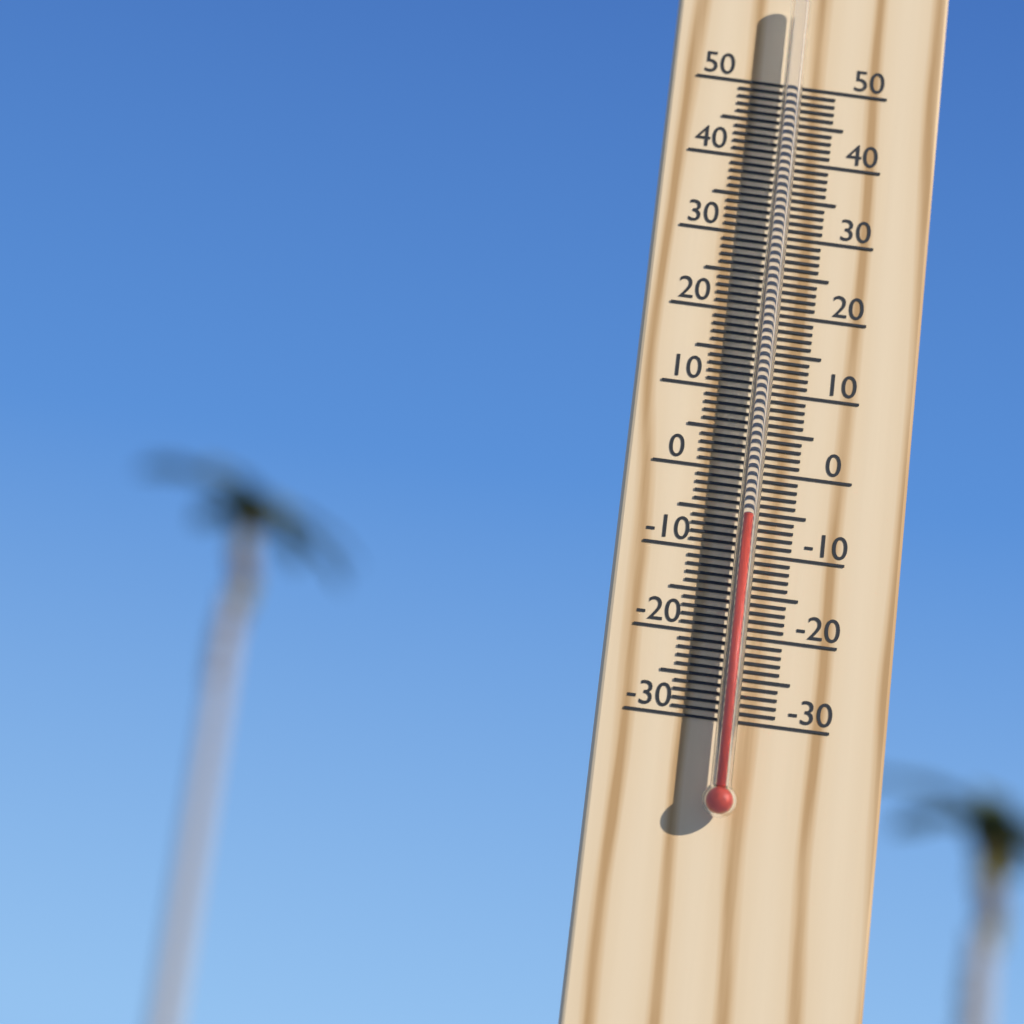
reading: -6 °C
